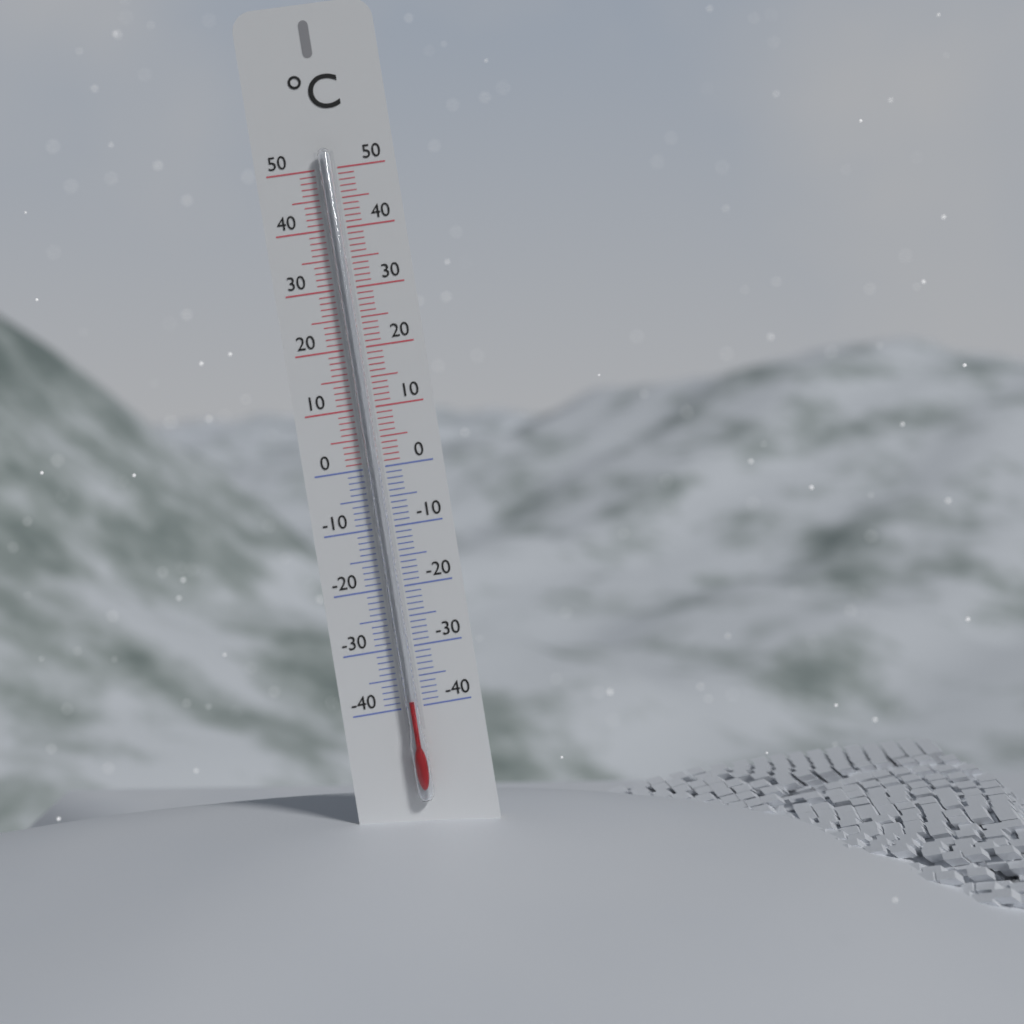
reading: -39 °C
